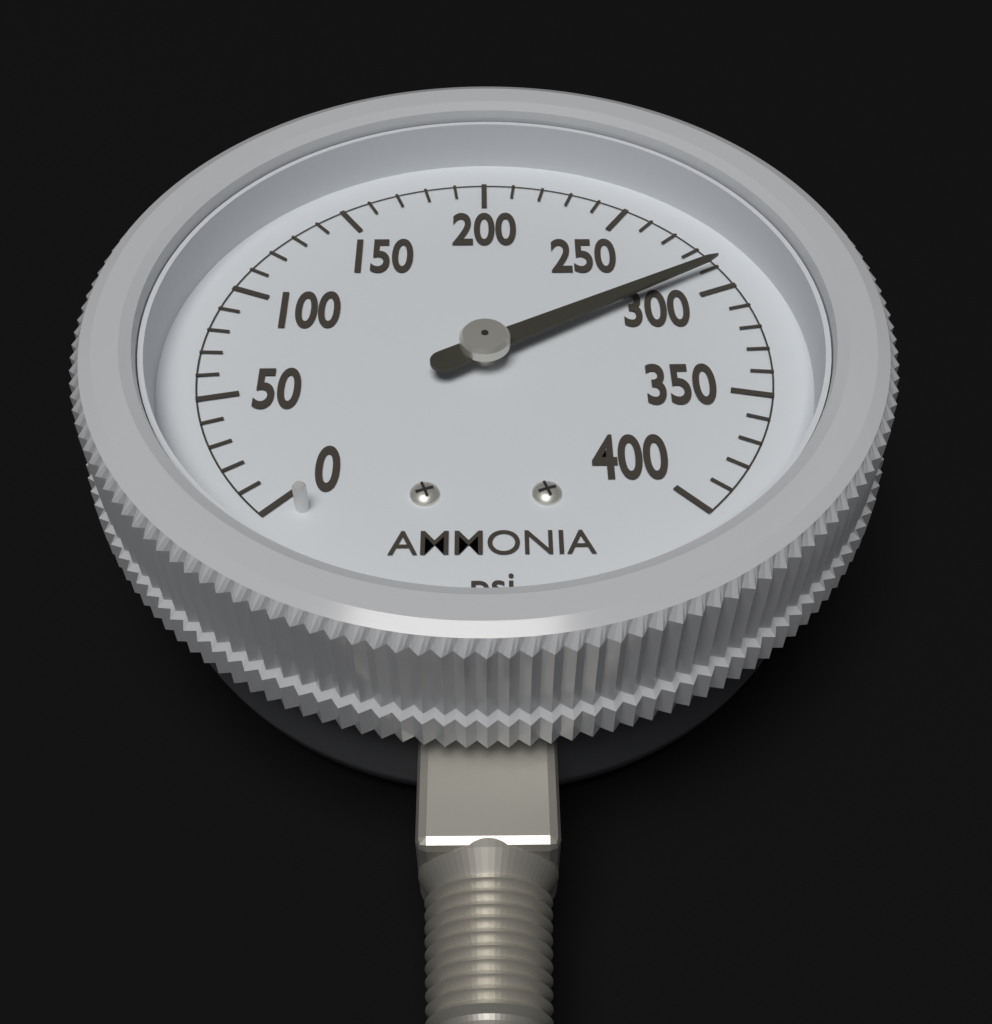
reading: 290 psi
